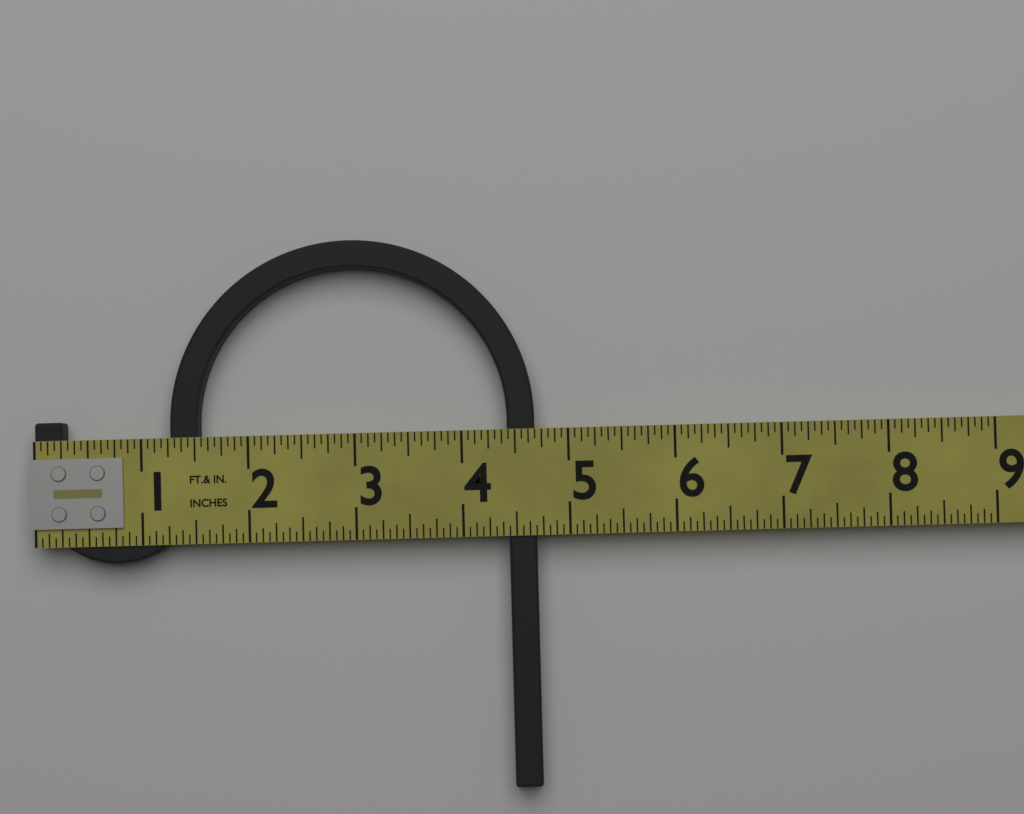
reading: 4.6875 in
